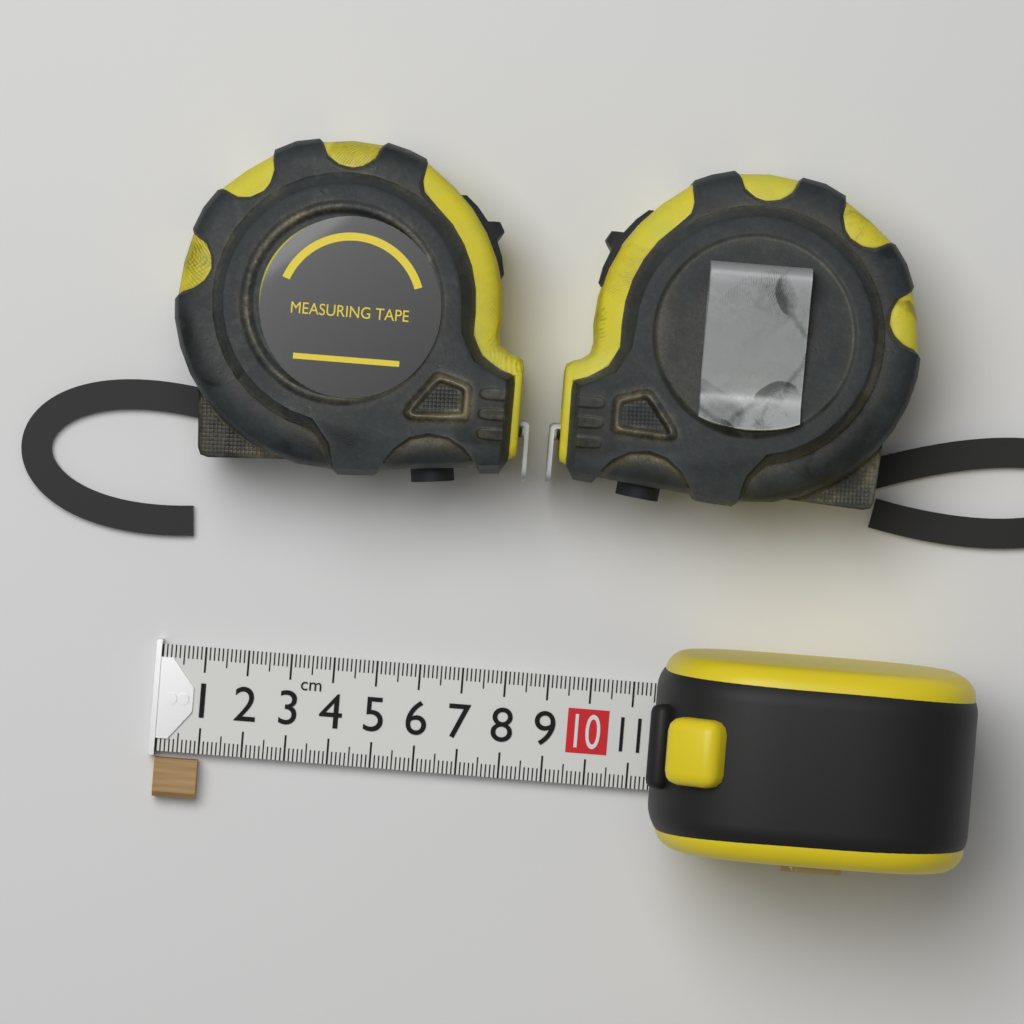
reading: 1.0 cm
